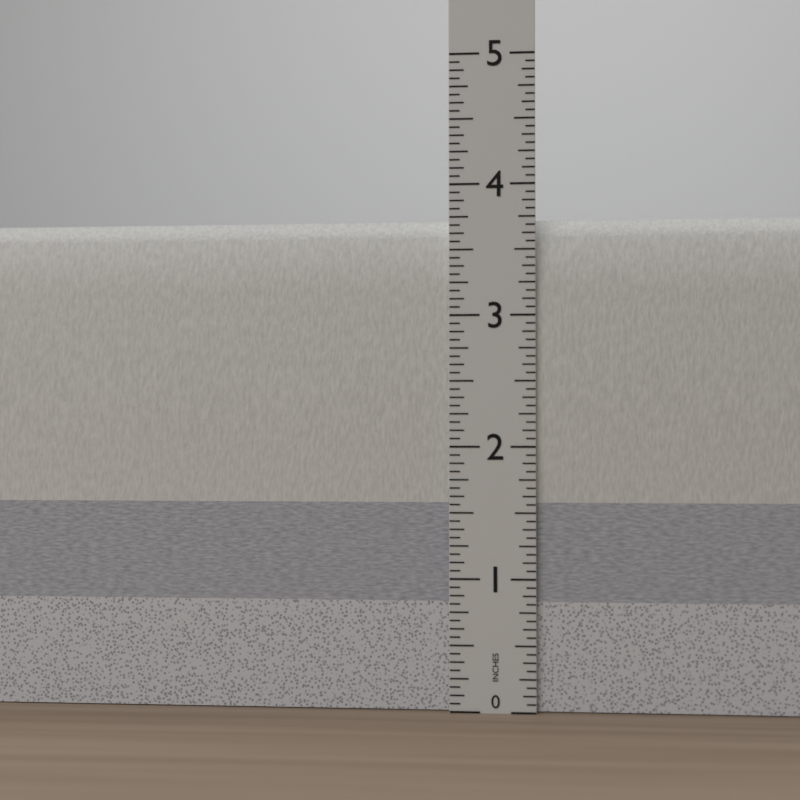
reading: 3.7500 in
